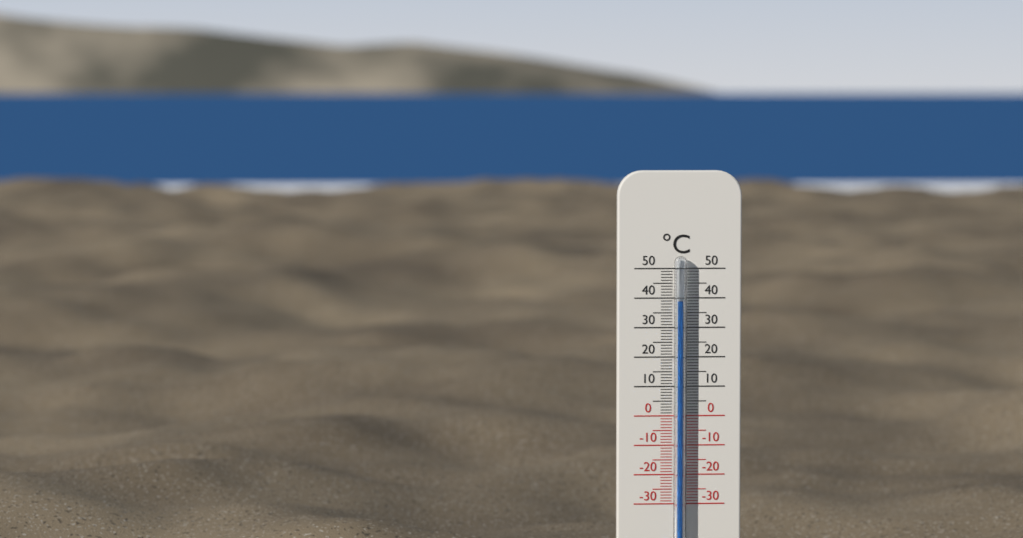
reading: 39 °C
